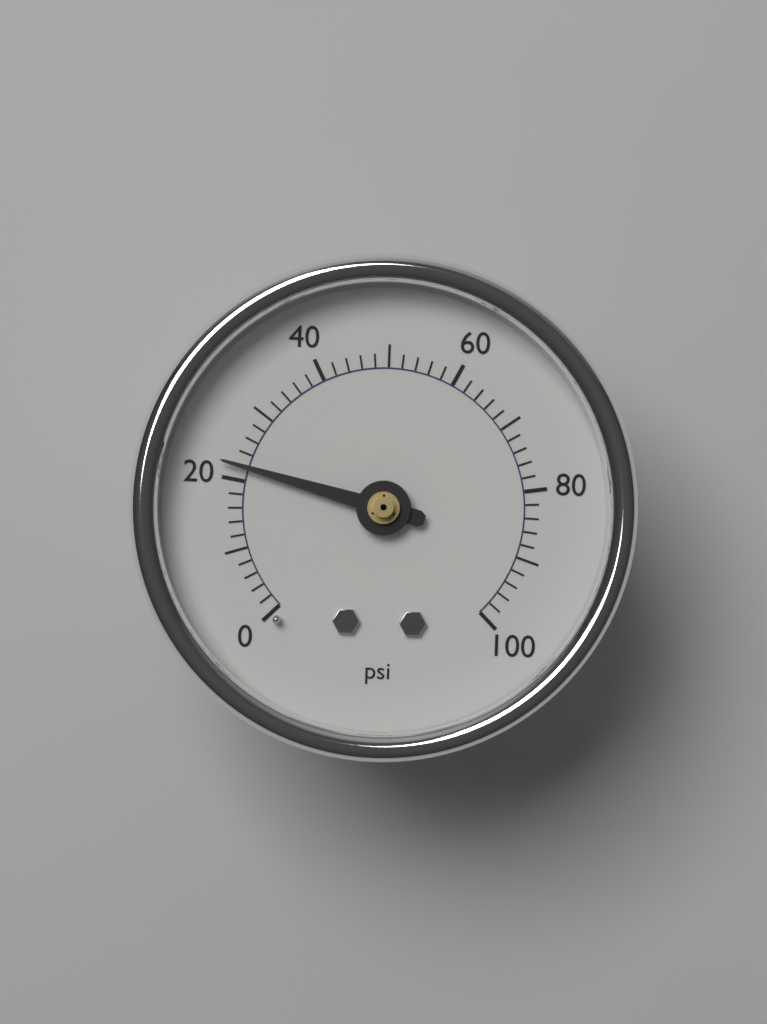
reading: 22 psi
